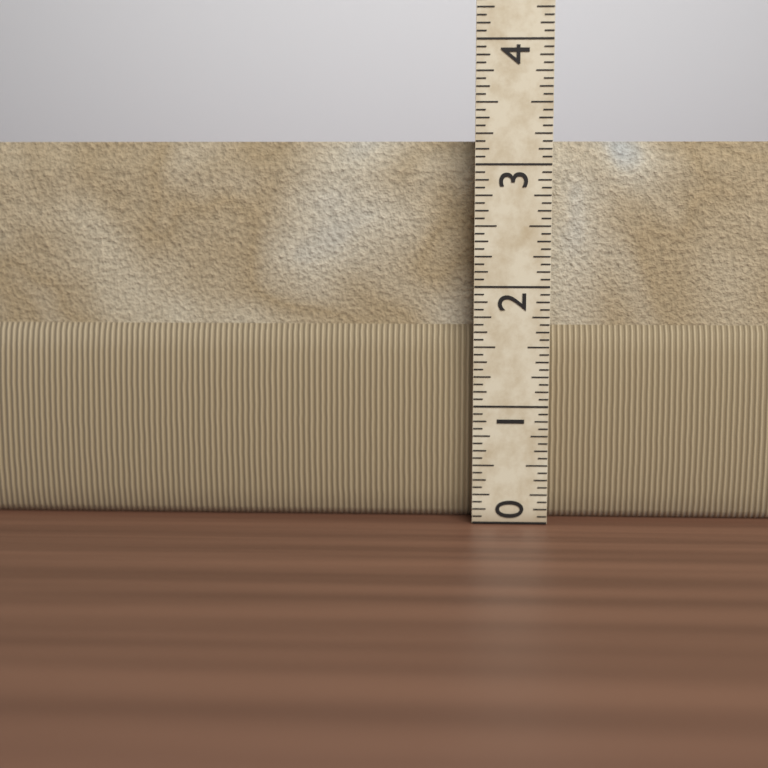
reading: 3.1875 (no unit)
